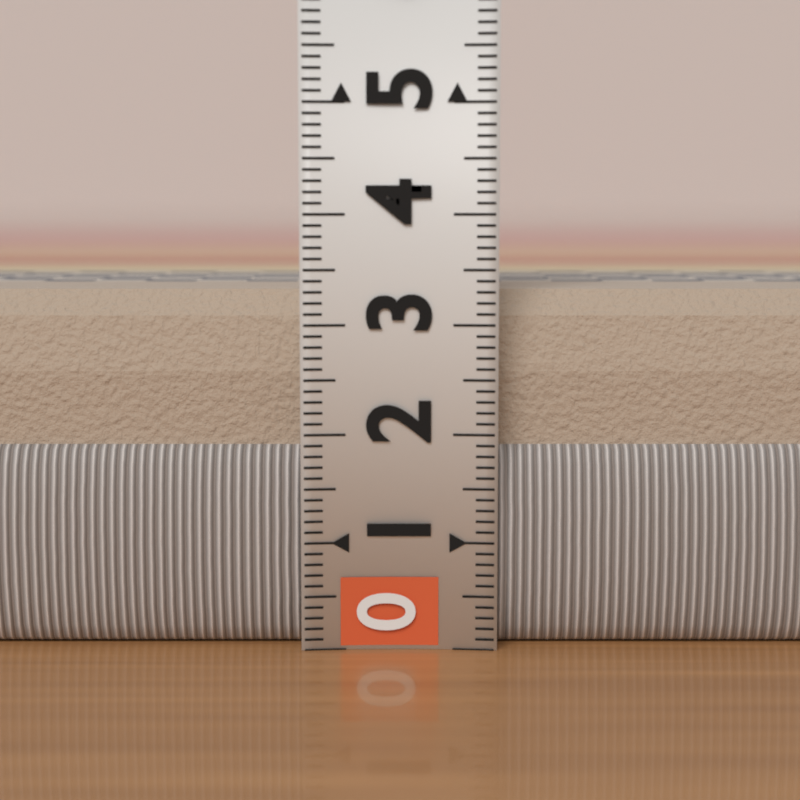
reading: 3.4 (no unit)
